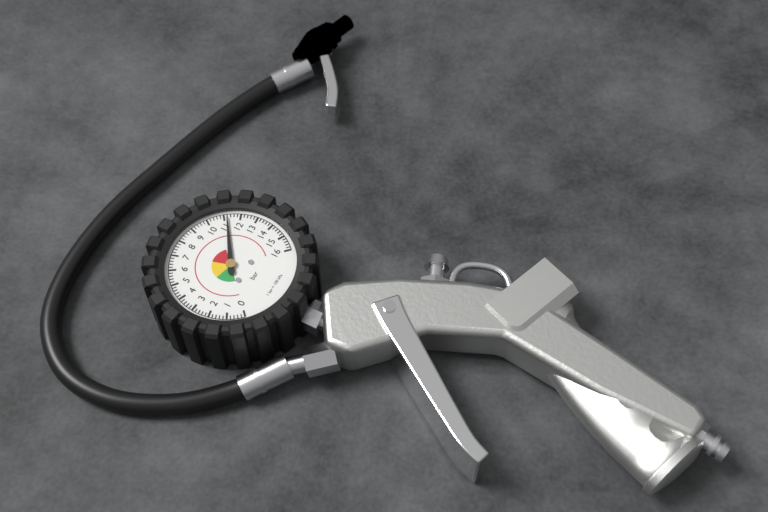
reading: 11.2 bar
